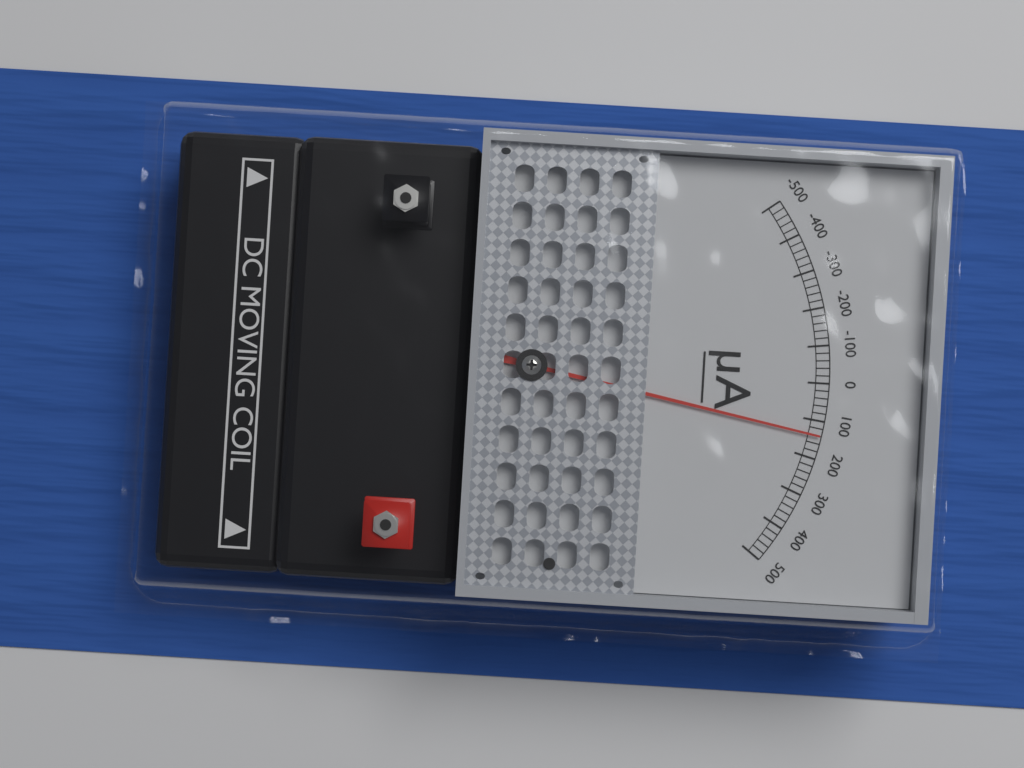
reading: 140 µA
